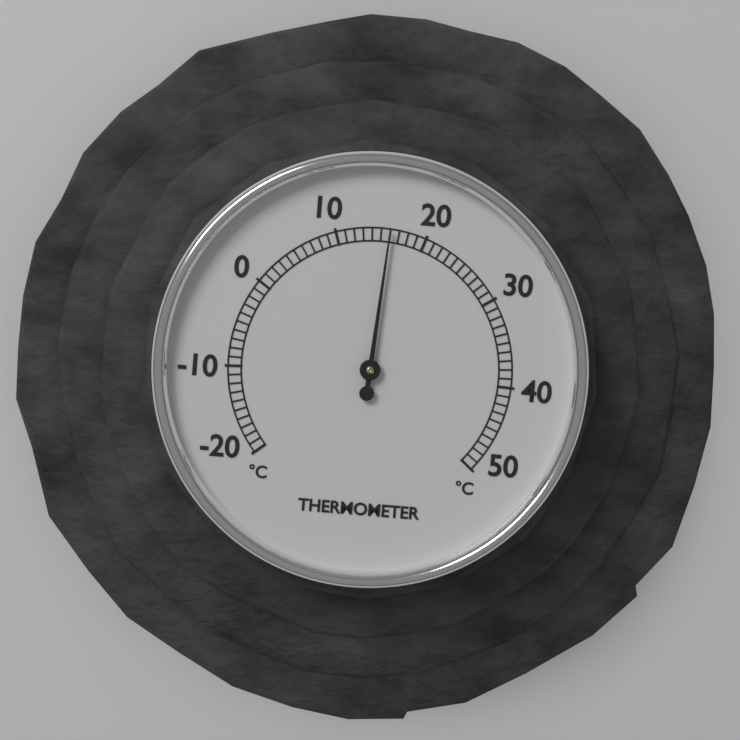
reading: 16 °C
